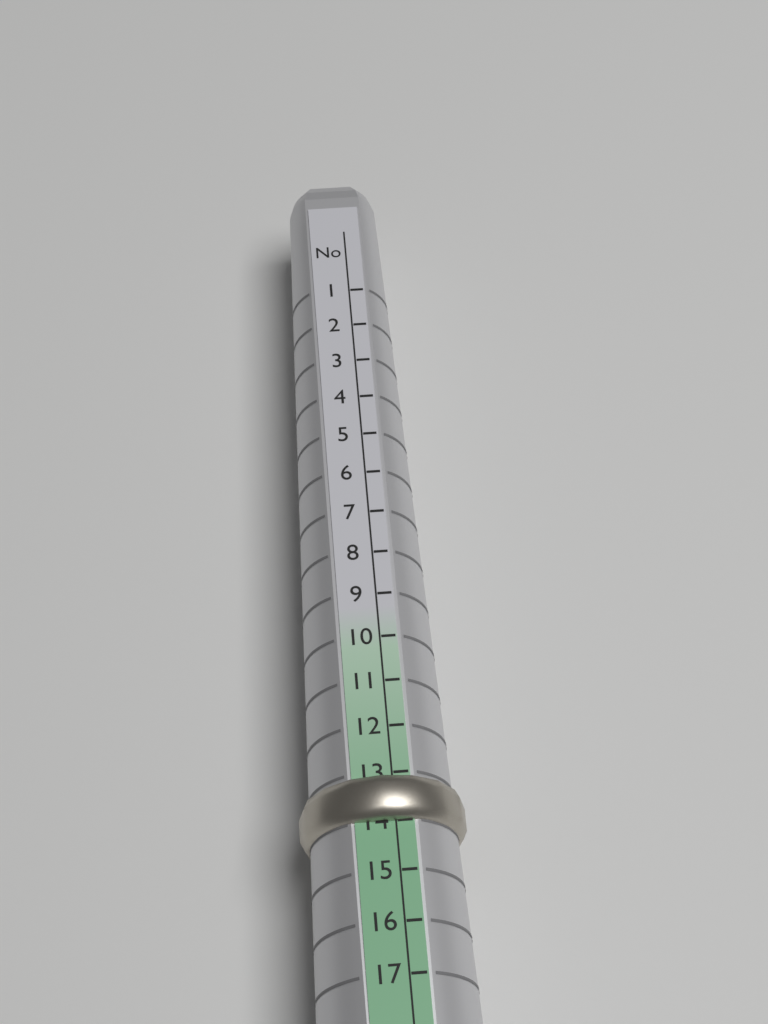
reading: 14 No
